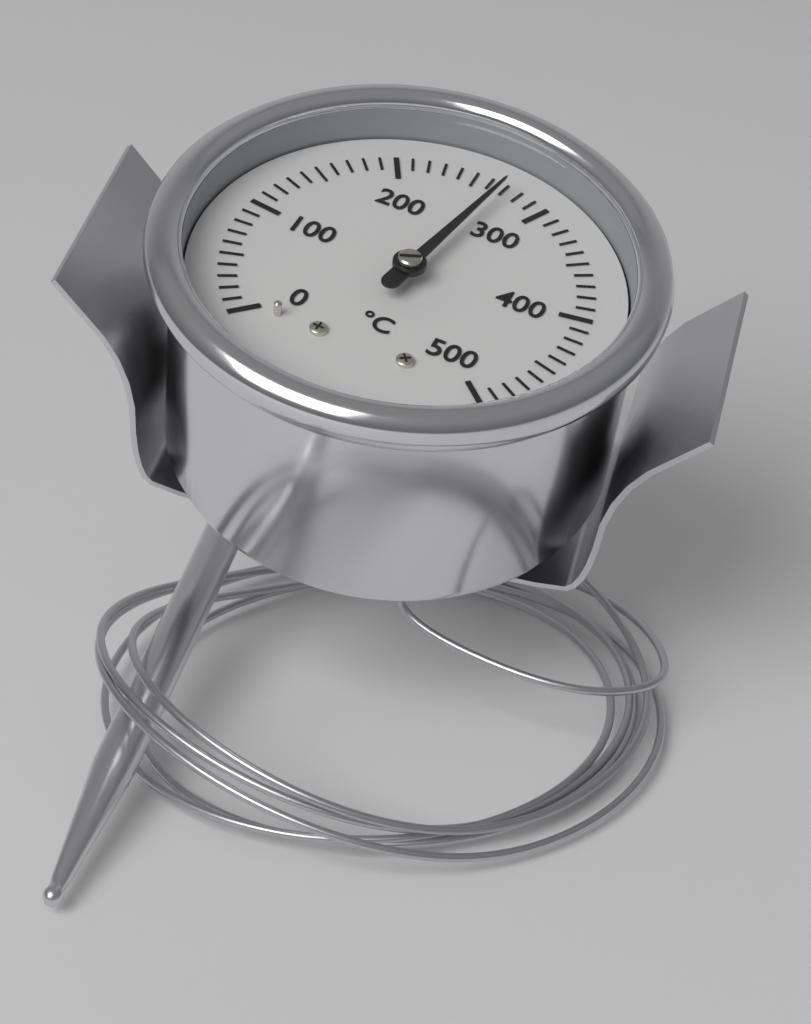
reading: 270 °C
